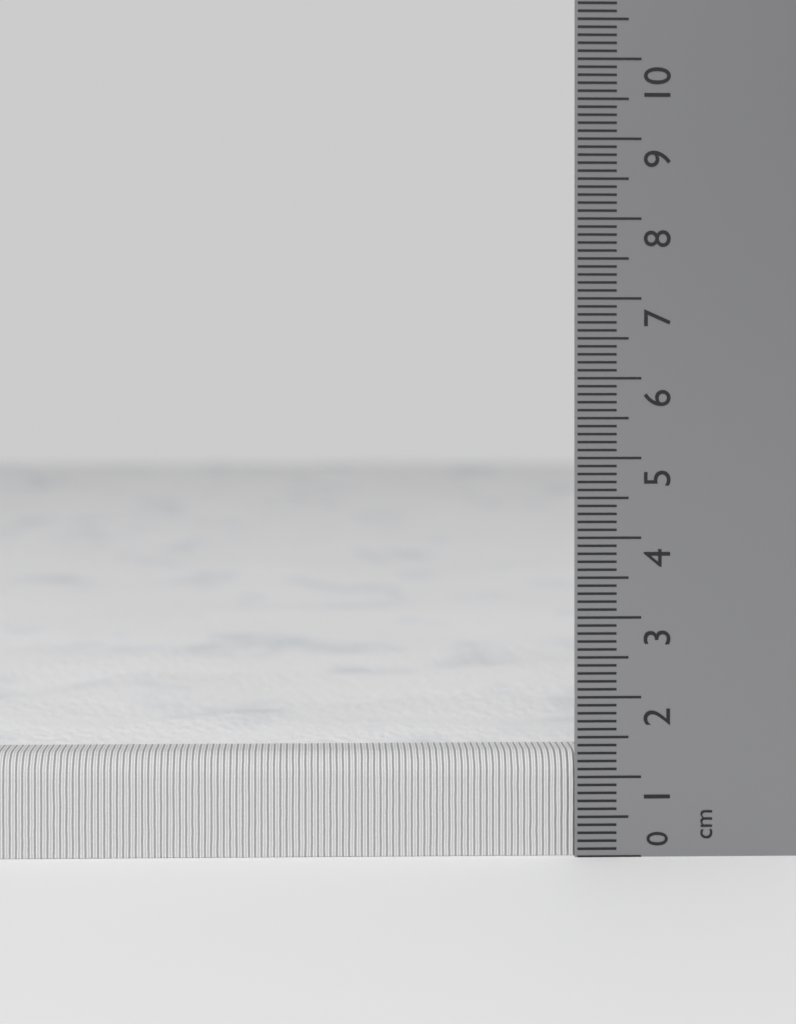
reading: 1.3 cm
